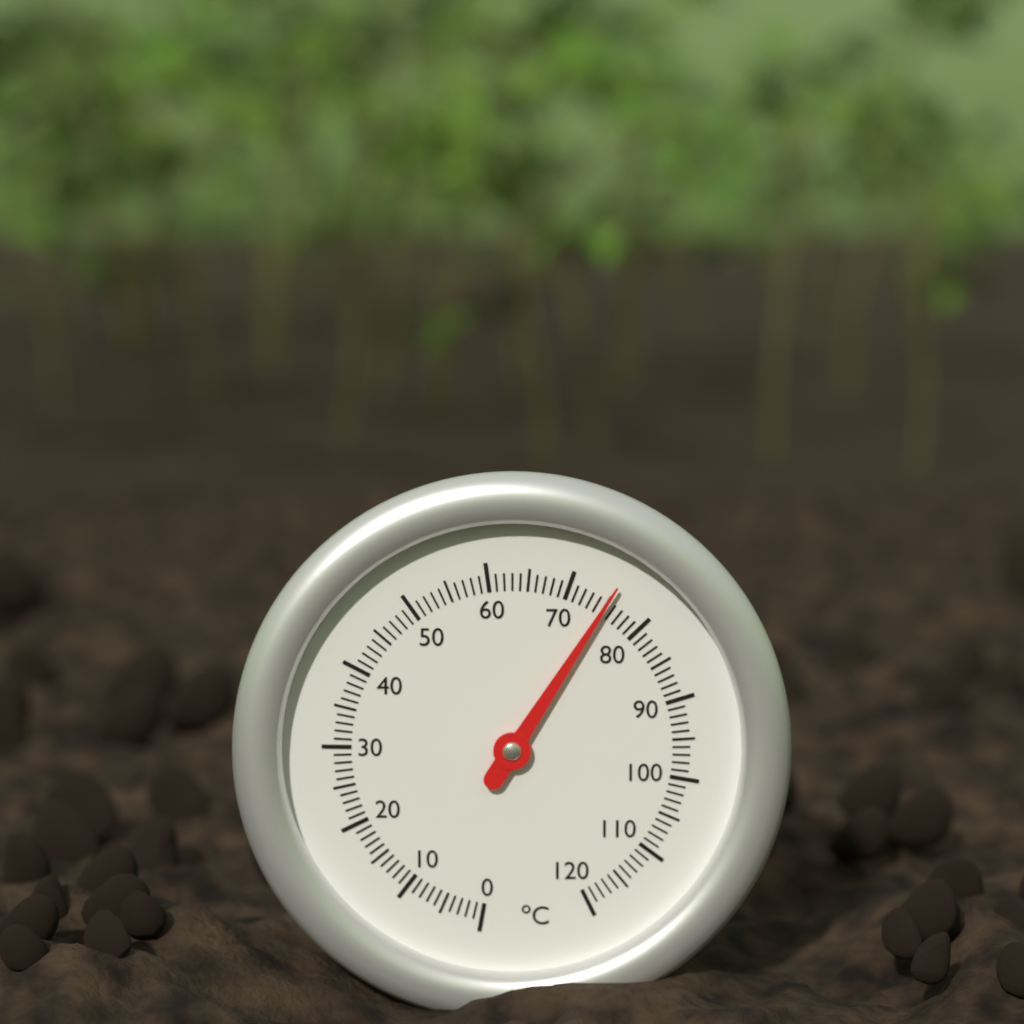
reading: 75 °C
